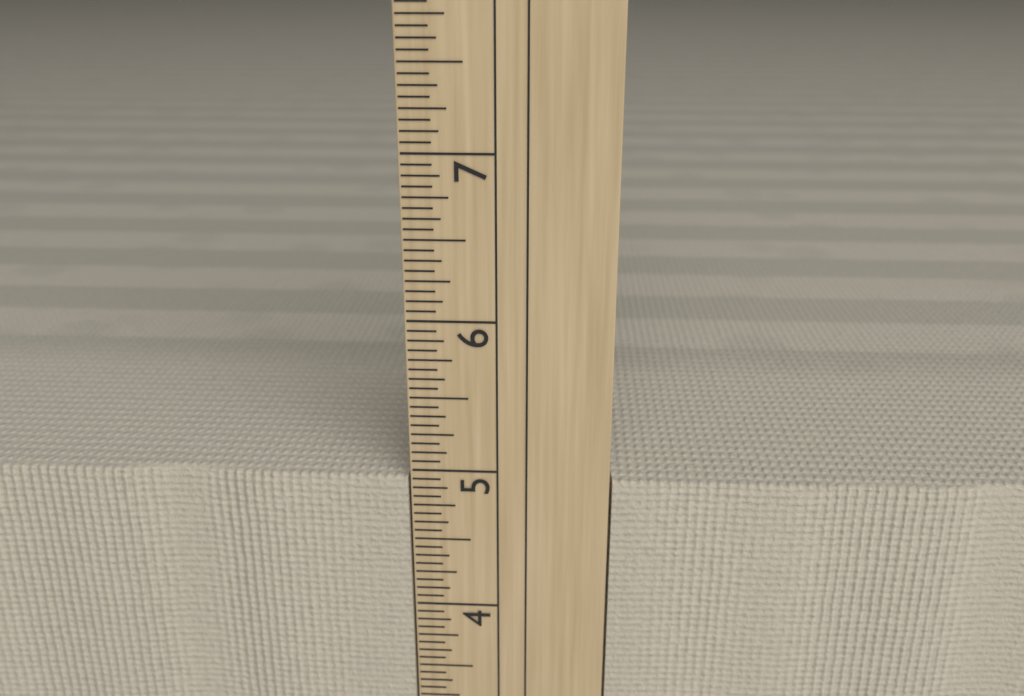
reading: 4.9375 in
